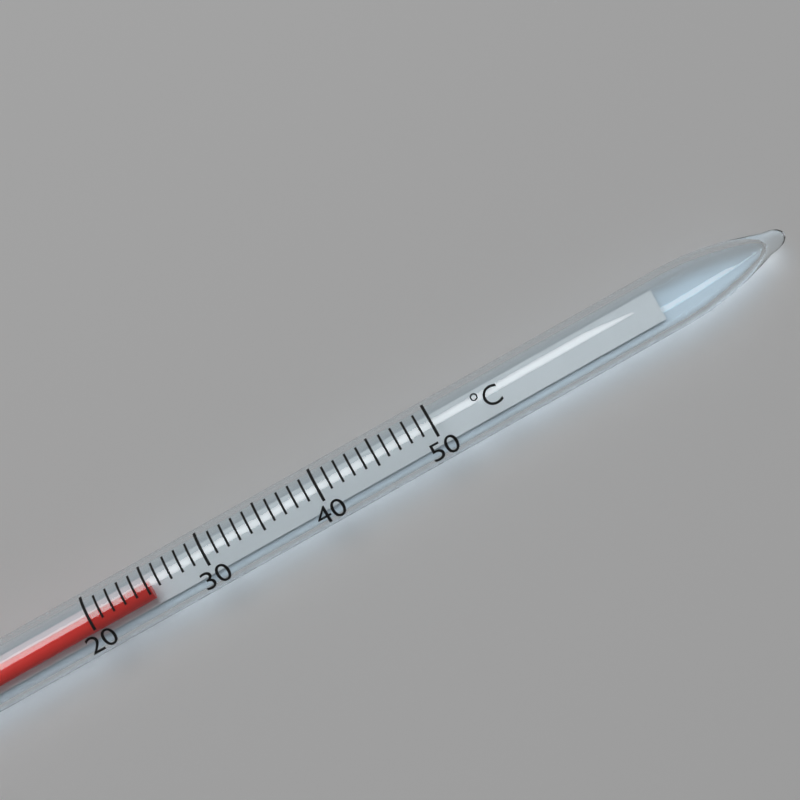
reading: 25 °C
